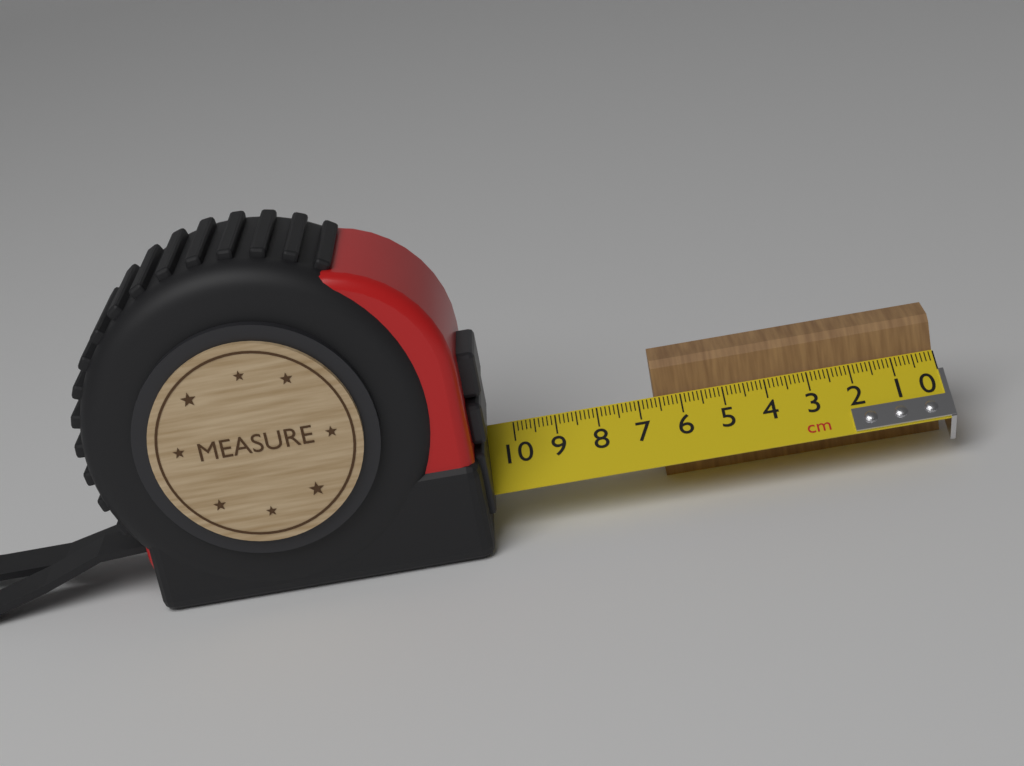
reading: 6.6 cm
